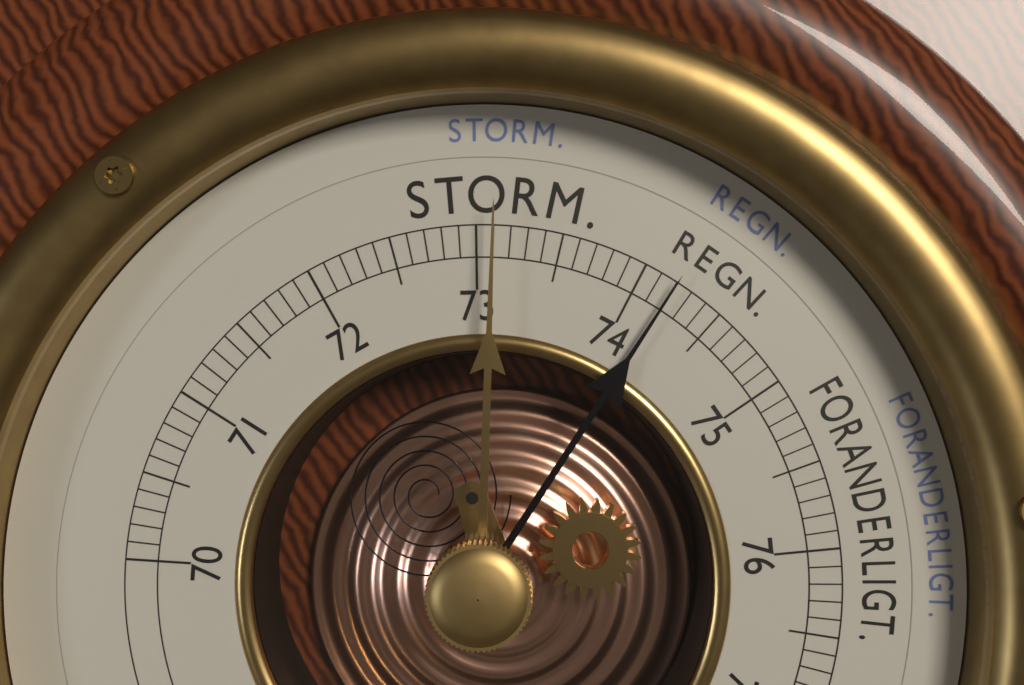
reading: 74.2 cm
